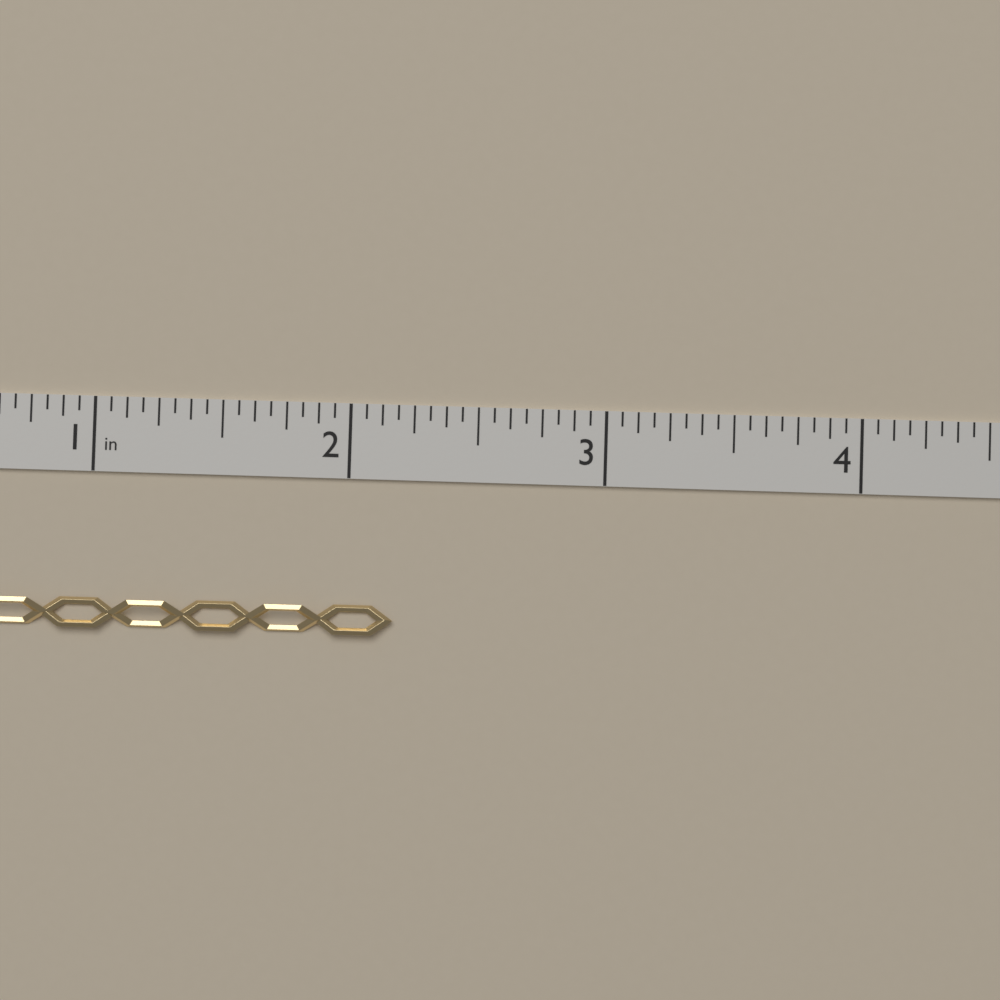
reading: 2.1875 in
